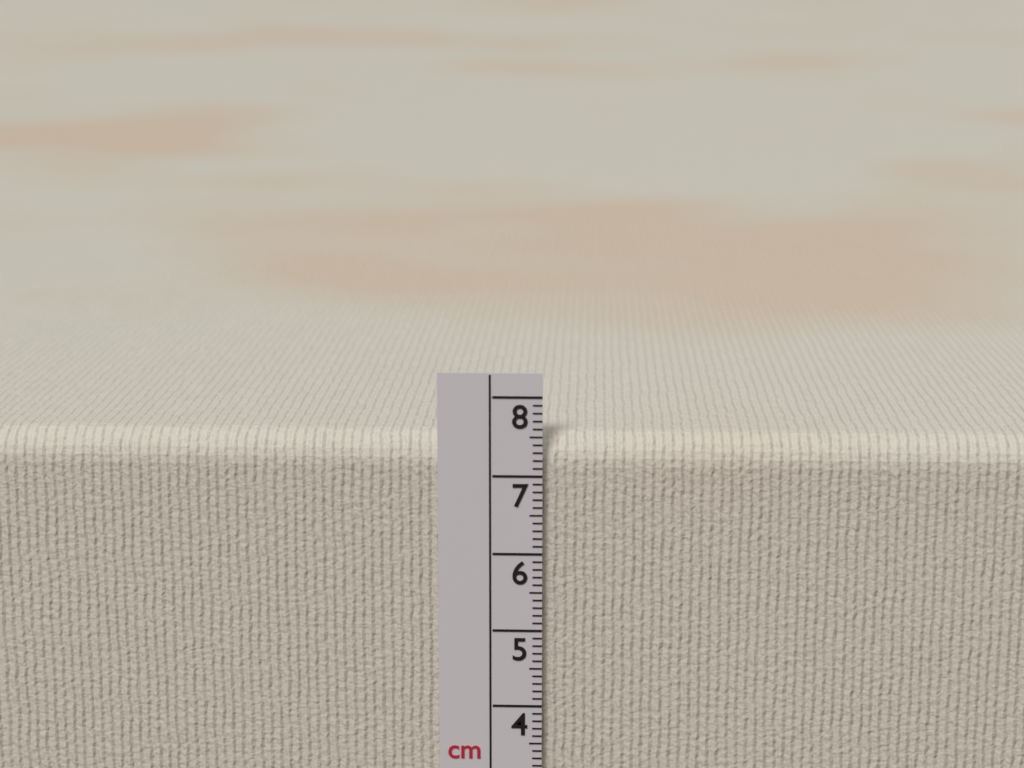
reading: 7.5 cm
